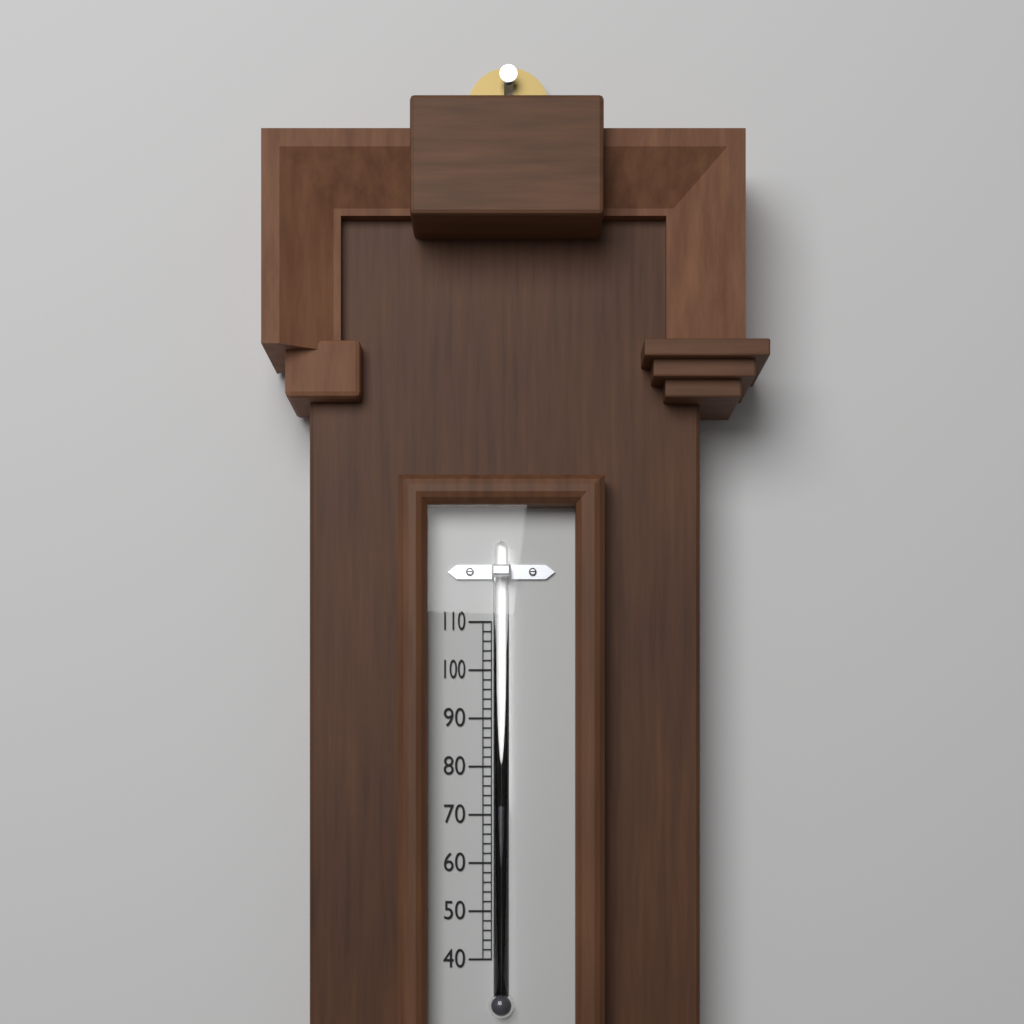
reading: 72 (no unit)
